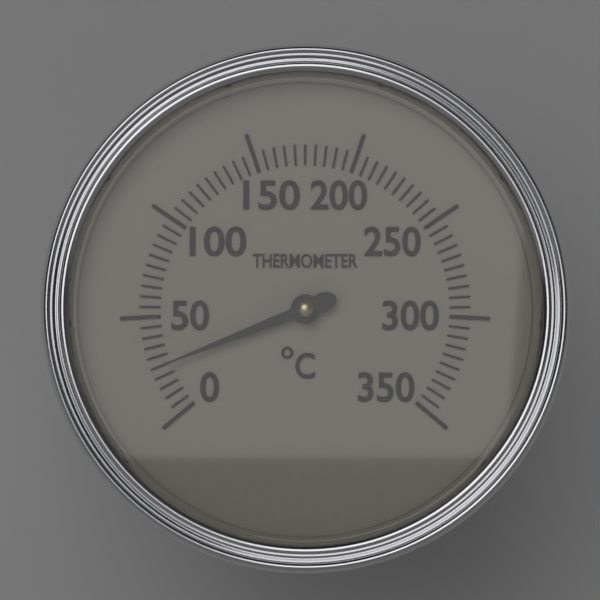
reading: 25 °C
